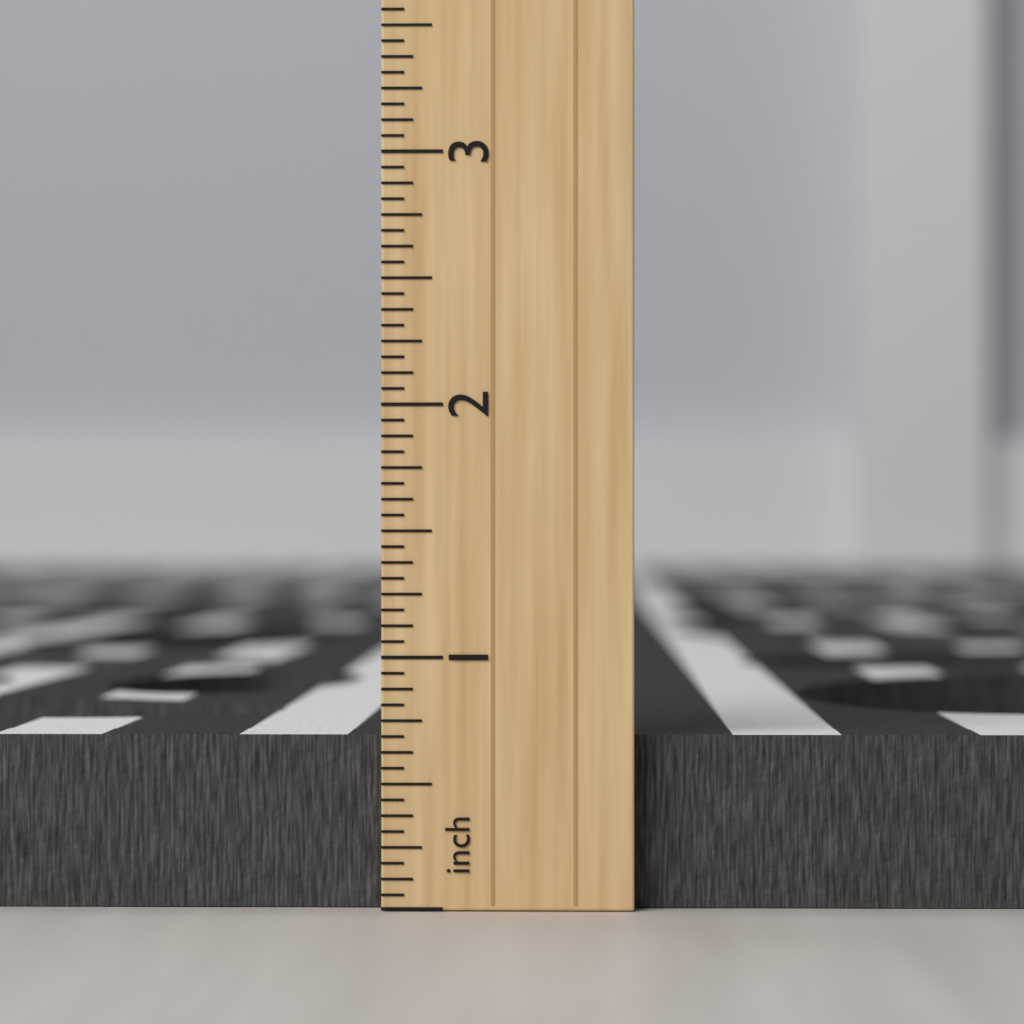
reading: 0.6875 inch
